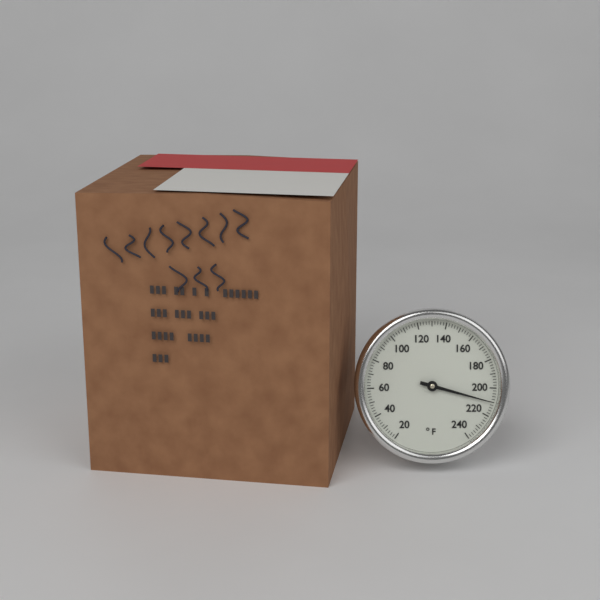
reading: 210 °F
